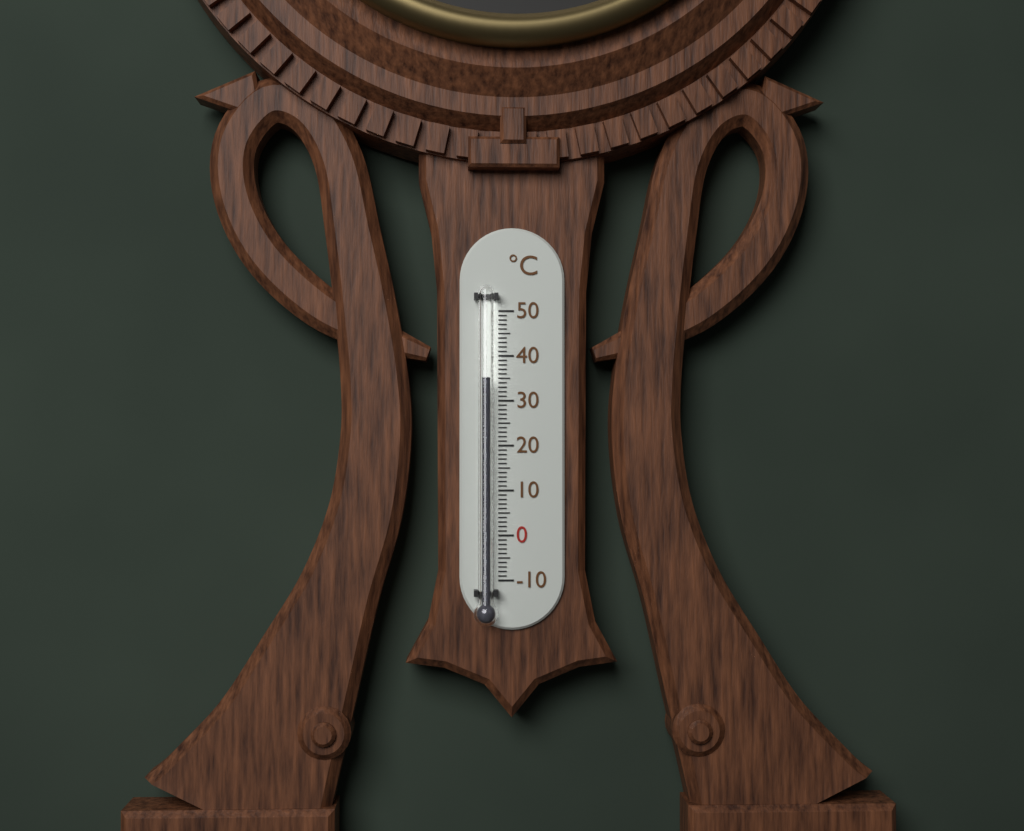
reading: 35 °C
